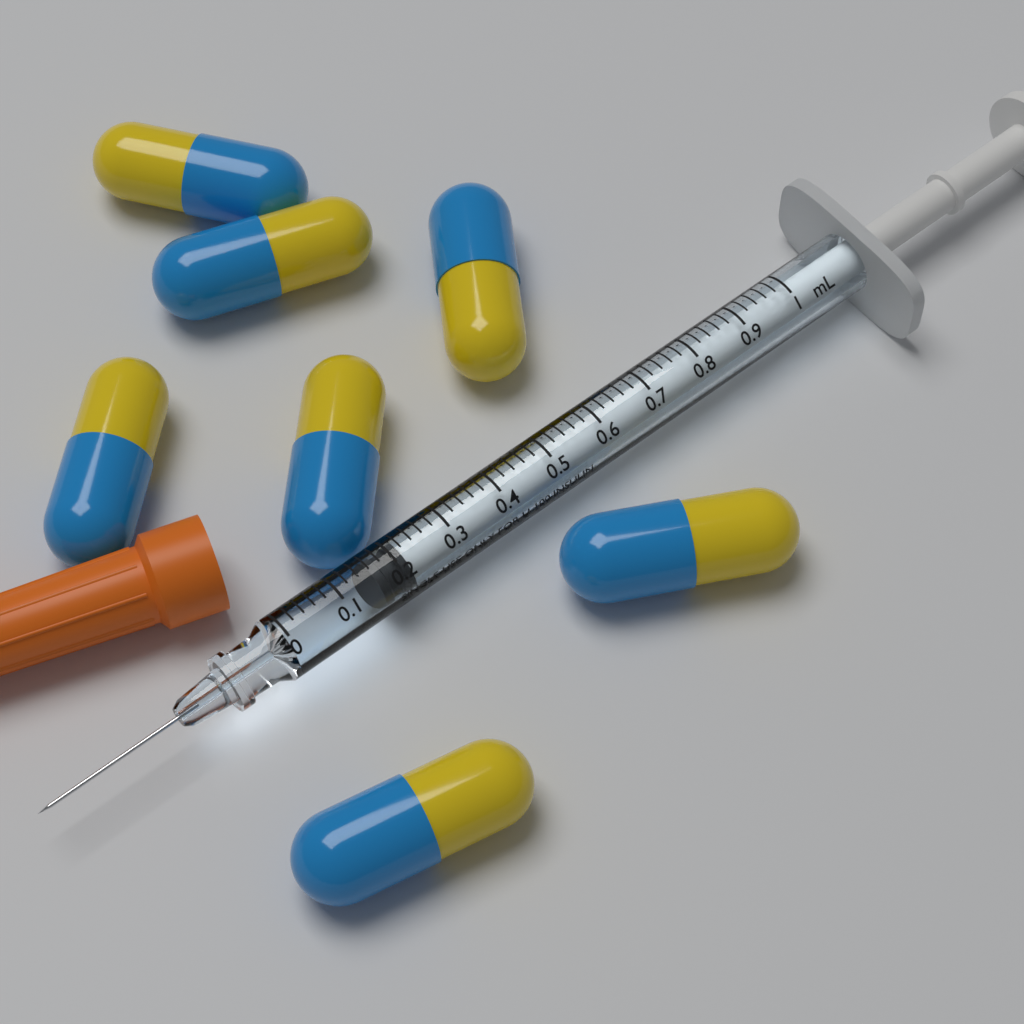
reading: 0.16 mL
